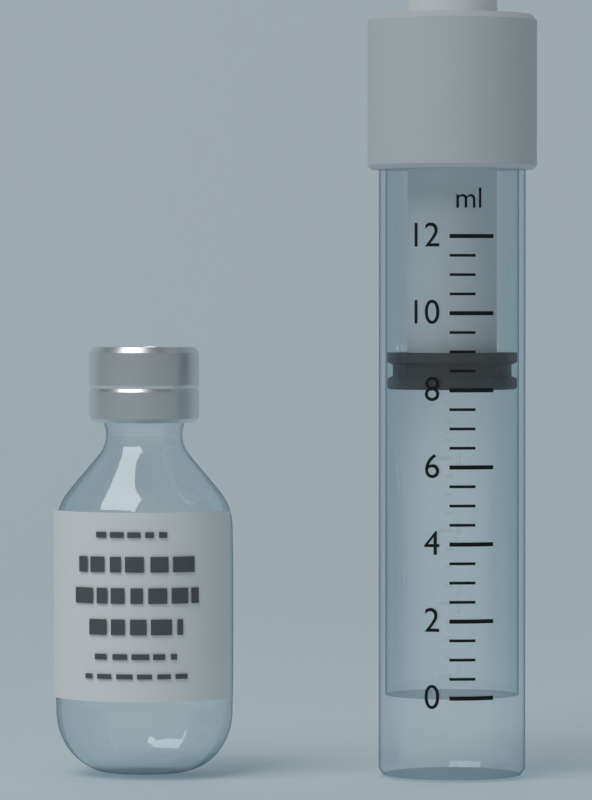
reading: 8.0 ml
